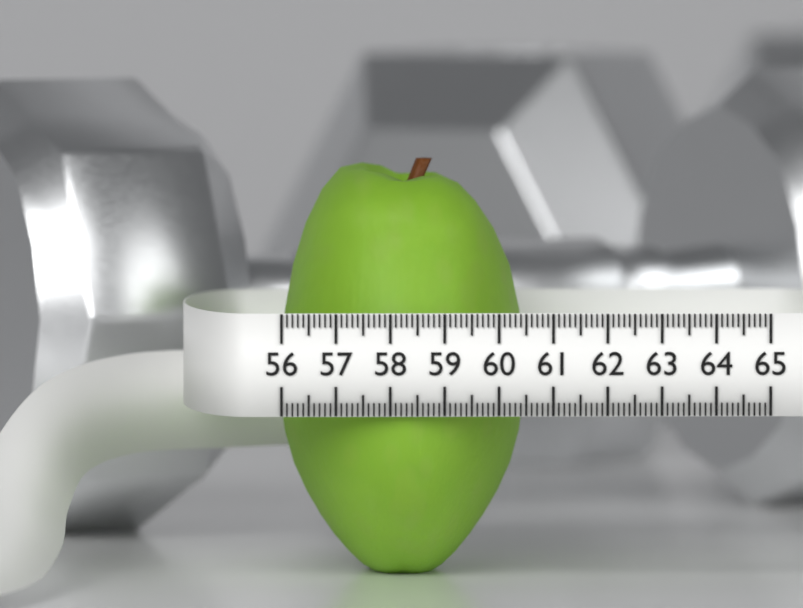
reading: 60.6 (no unit)
